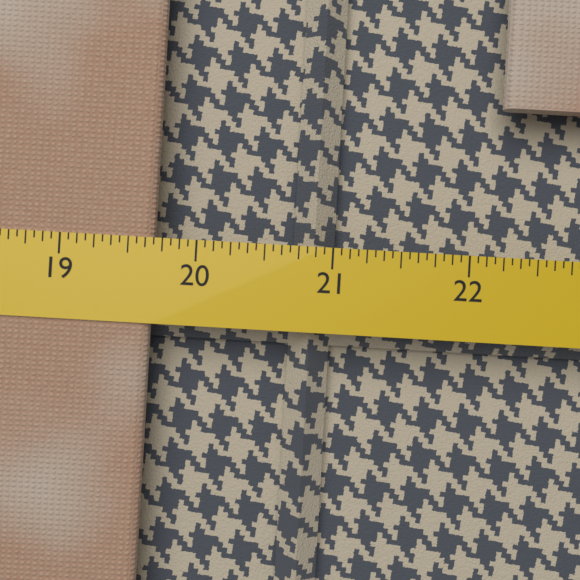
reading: 19.6875 (no unit)
